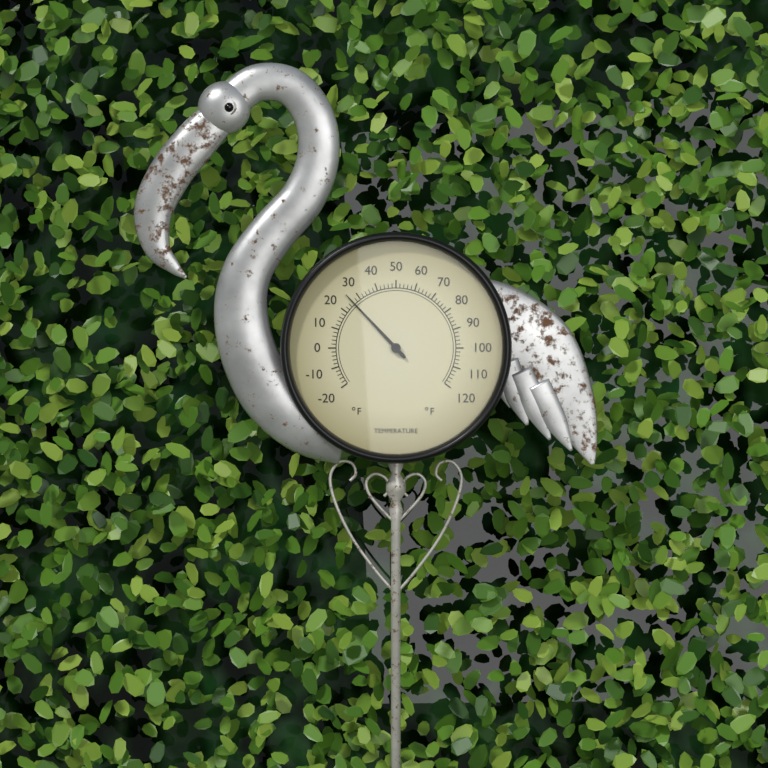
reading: 26 °F
